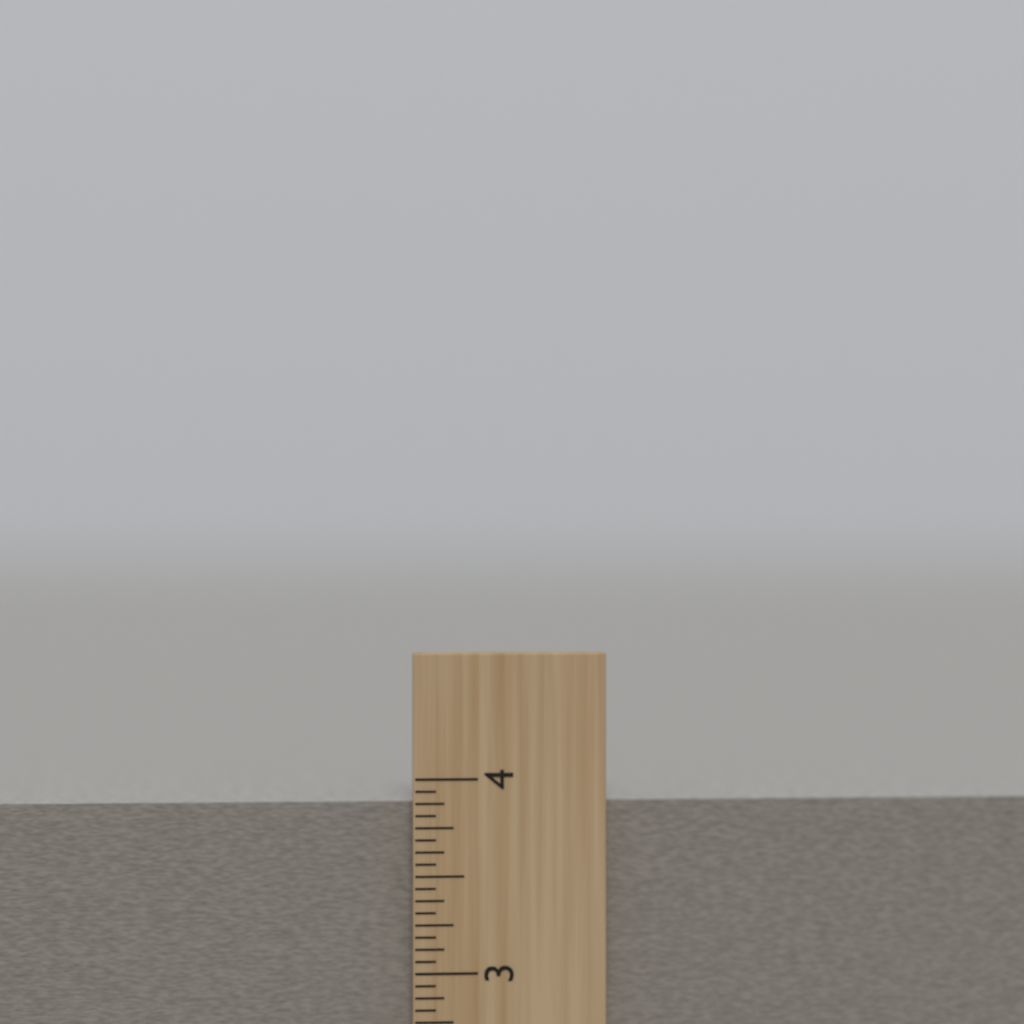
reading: 3.8750 inch
